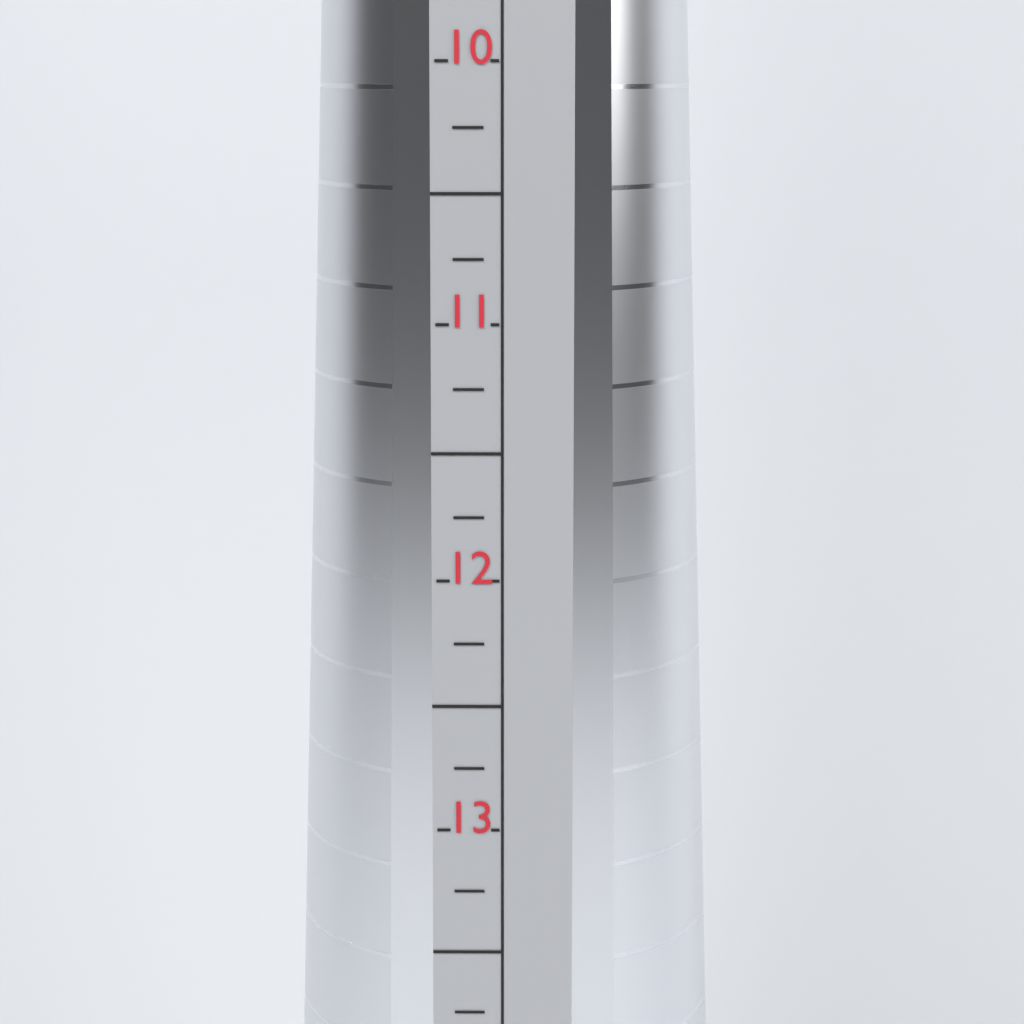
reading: 11.75 (no unit)
